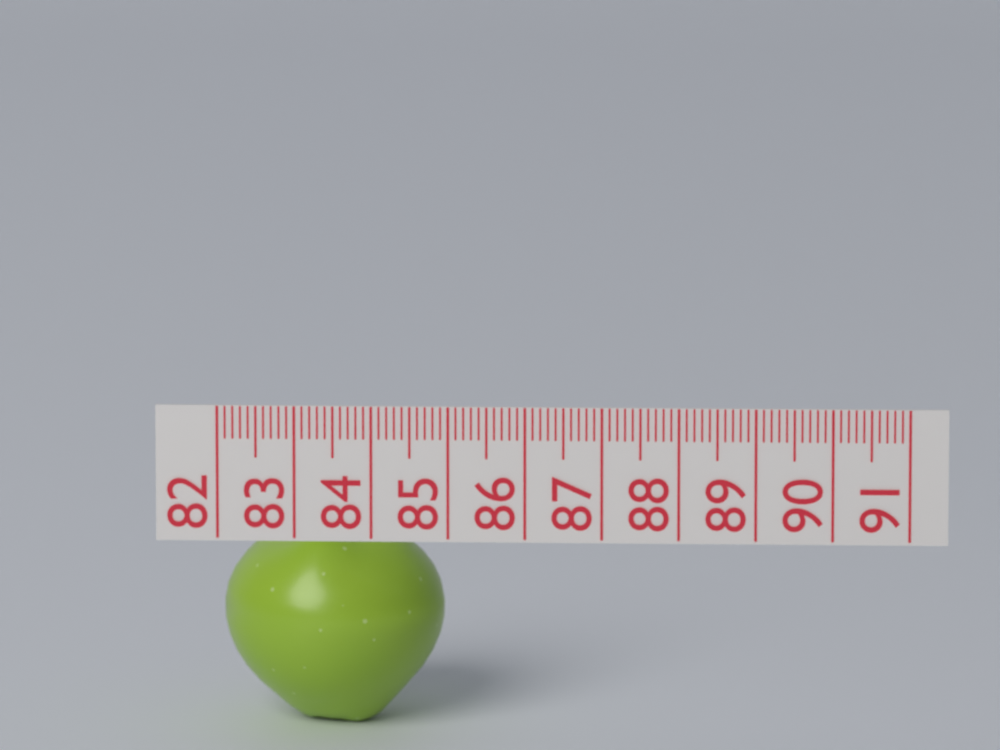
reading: 84.9 (no unit)
